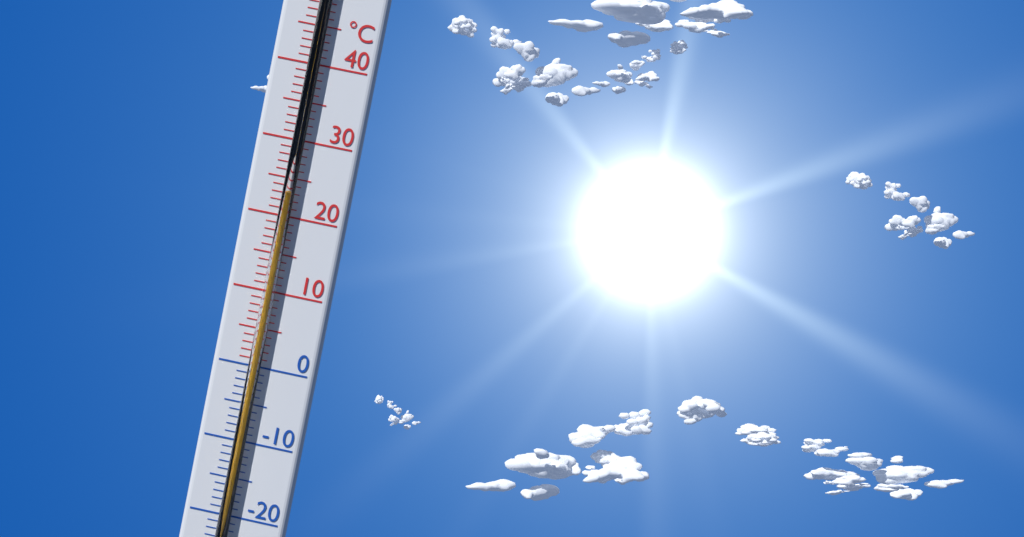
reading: 23 °C
